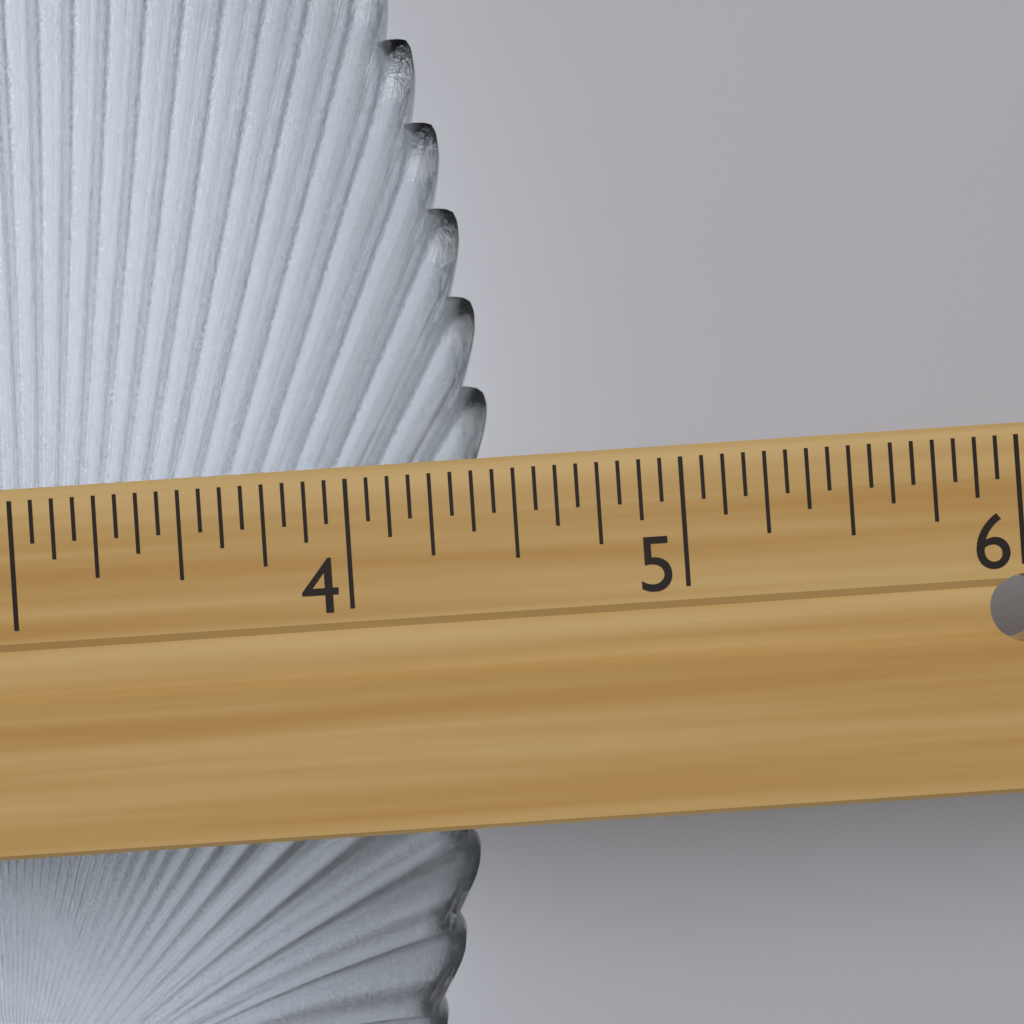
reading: 4.4375 in
